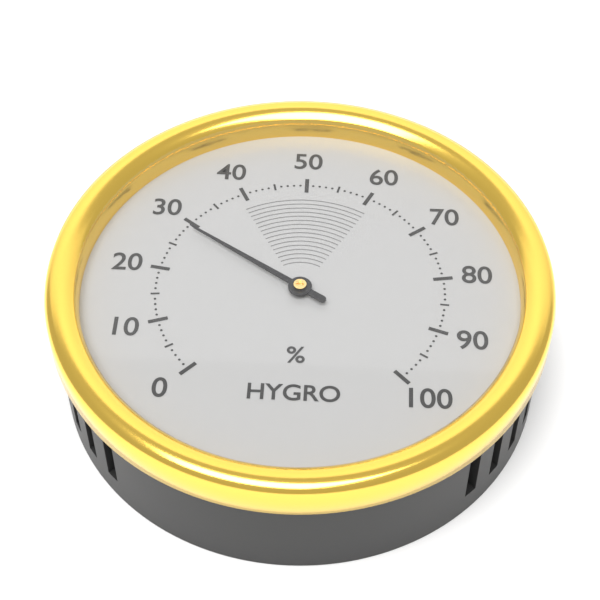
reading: 29 %
